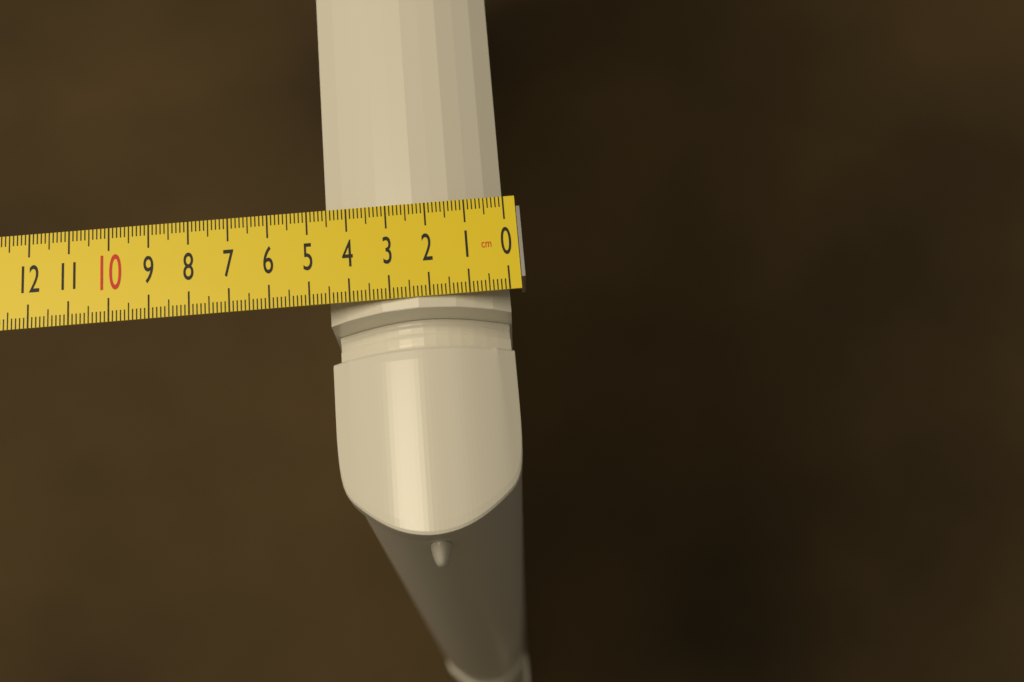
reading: 4.6 cm
